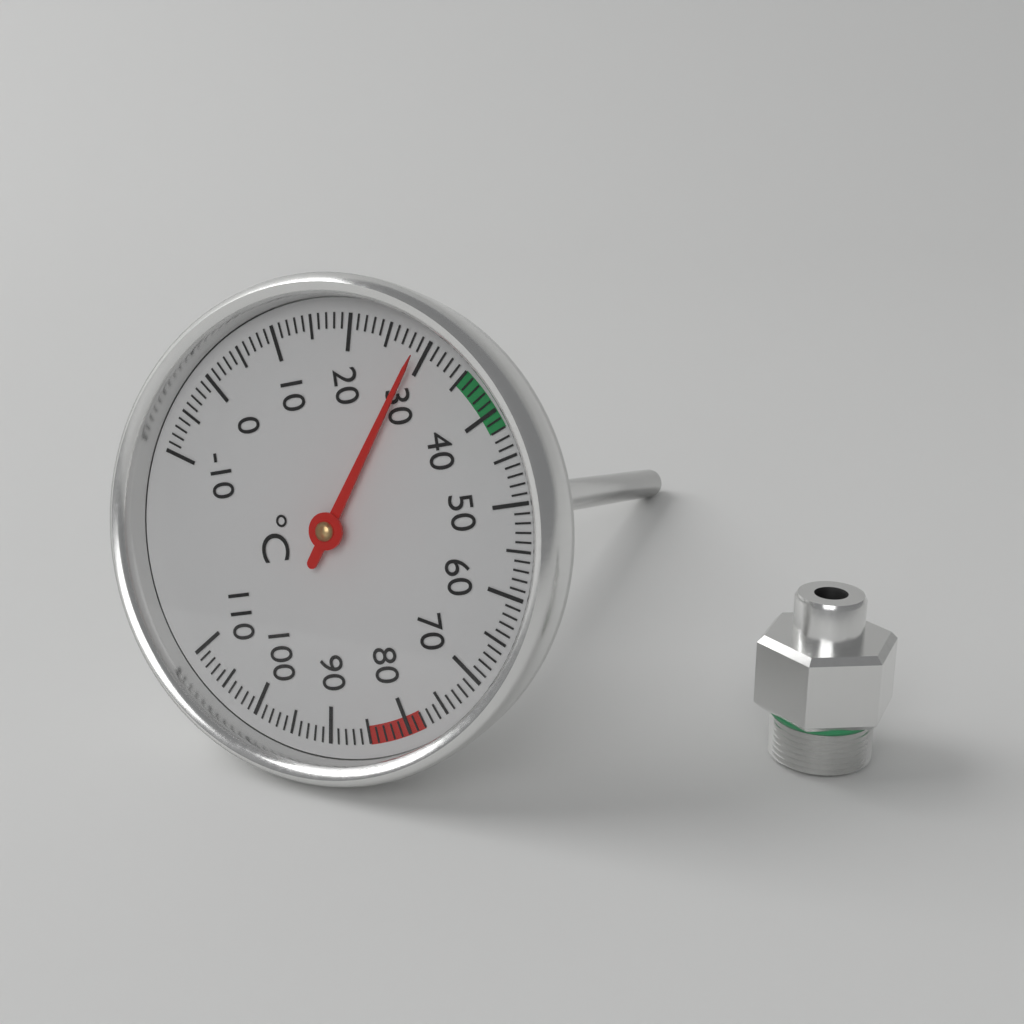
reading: 29 °C
